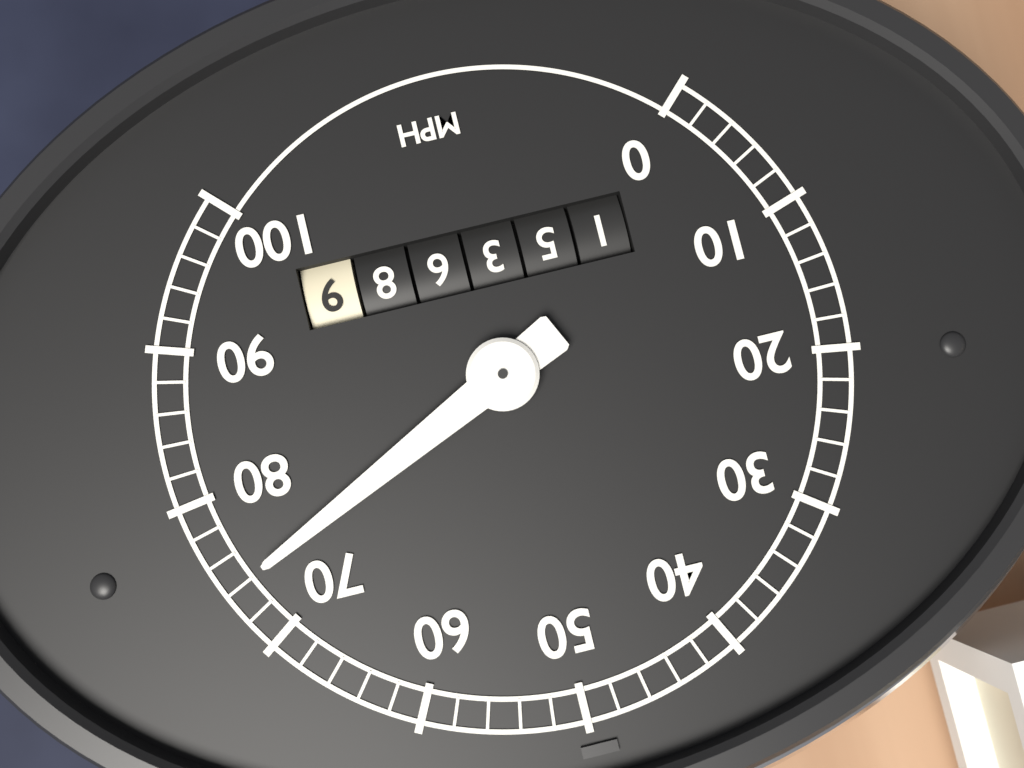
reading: 74 mph
